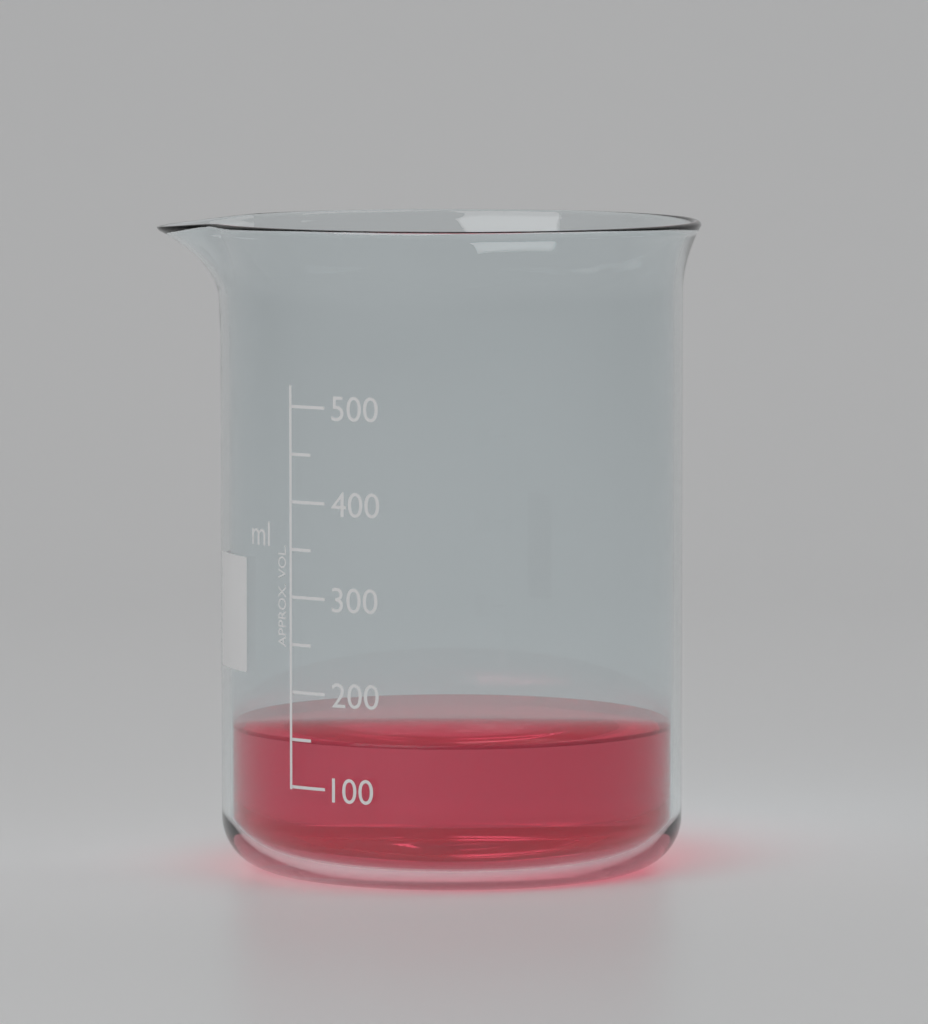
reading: 150 ml
